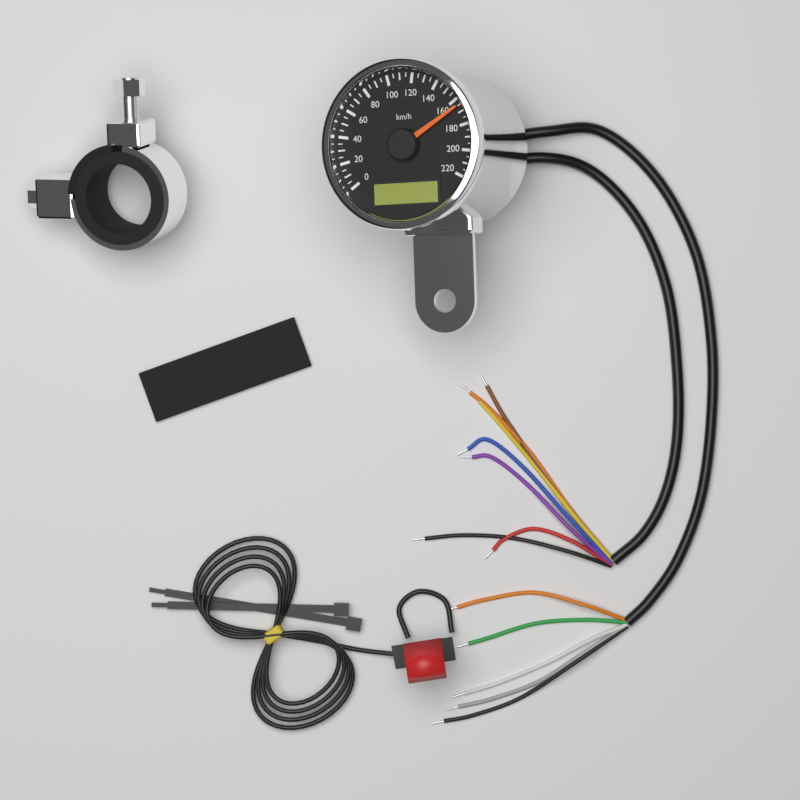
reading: 165 km/h
